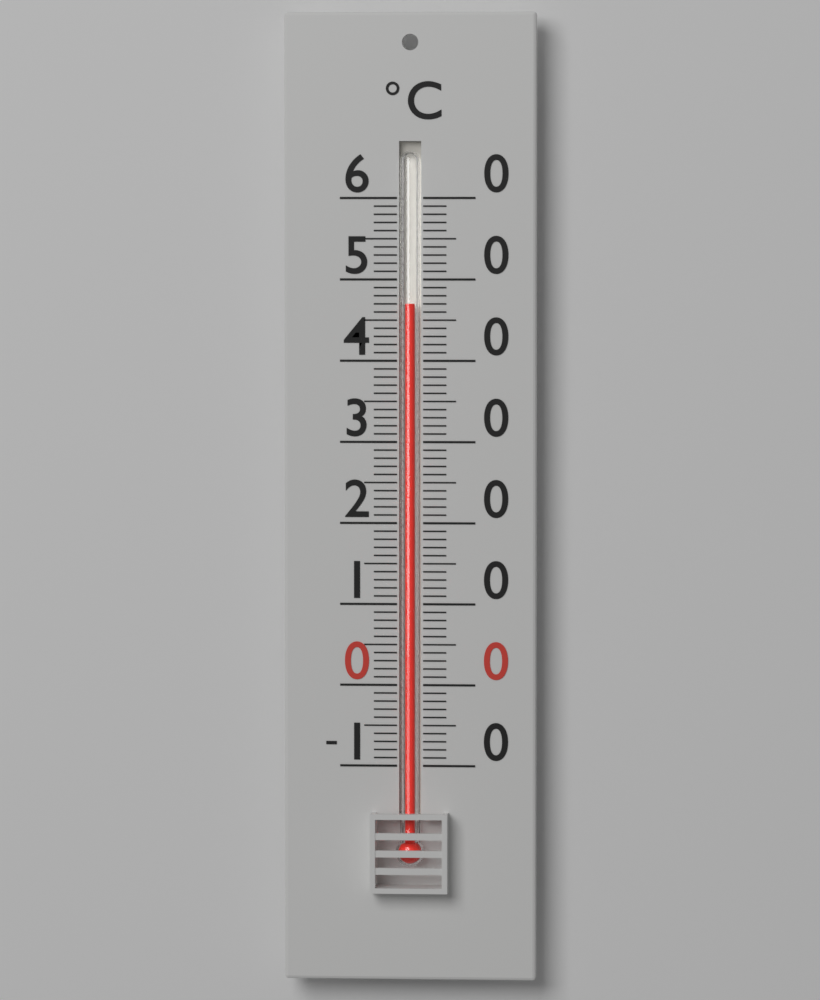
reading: 47 °C
